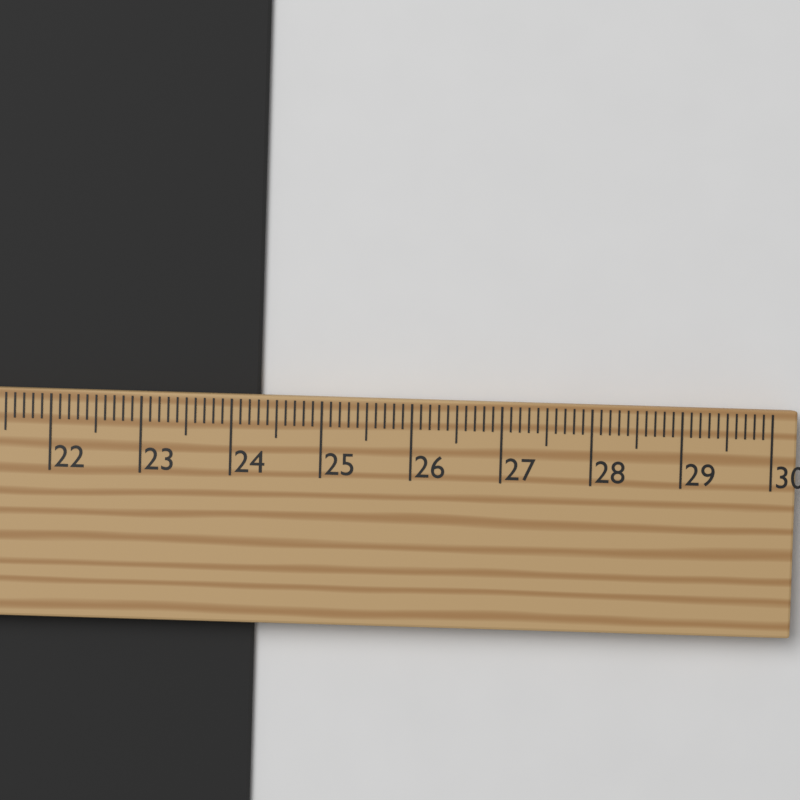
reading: 24.3 cm
